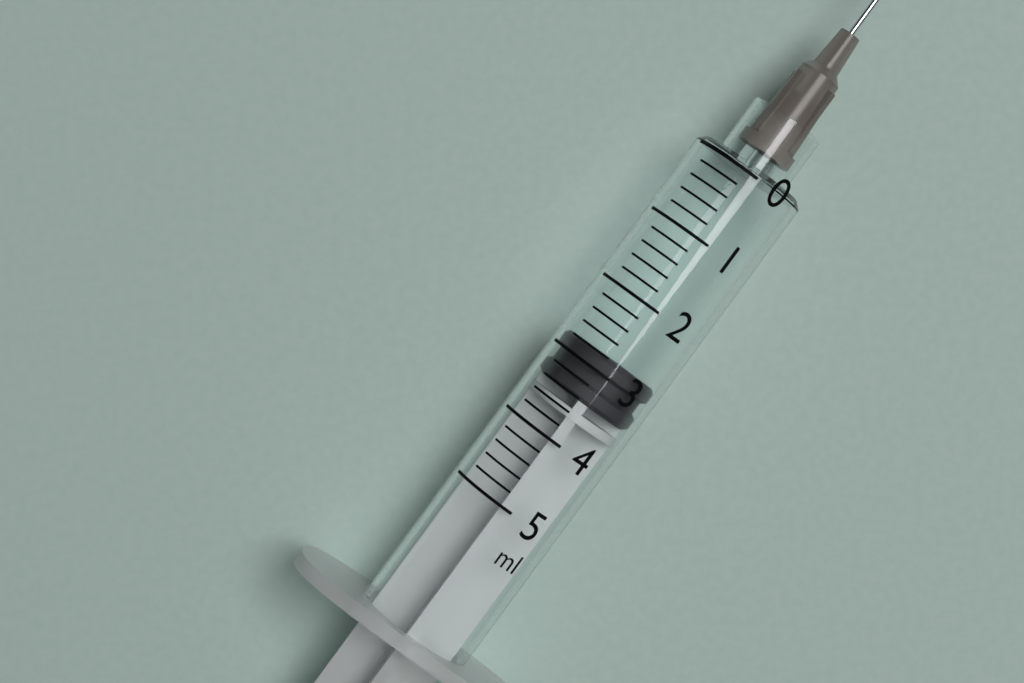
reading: 2.8 ml
